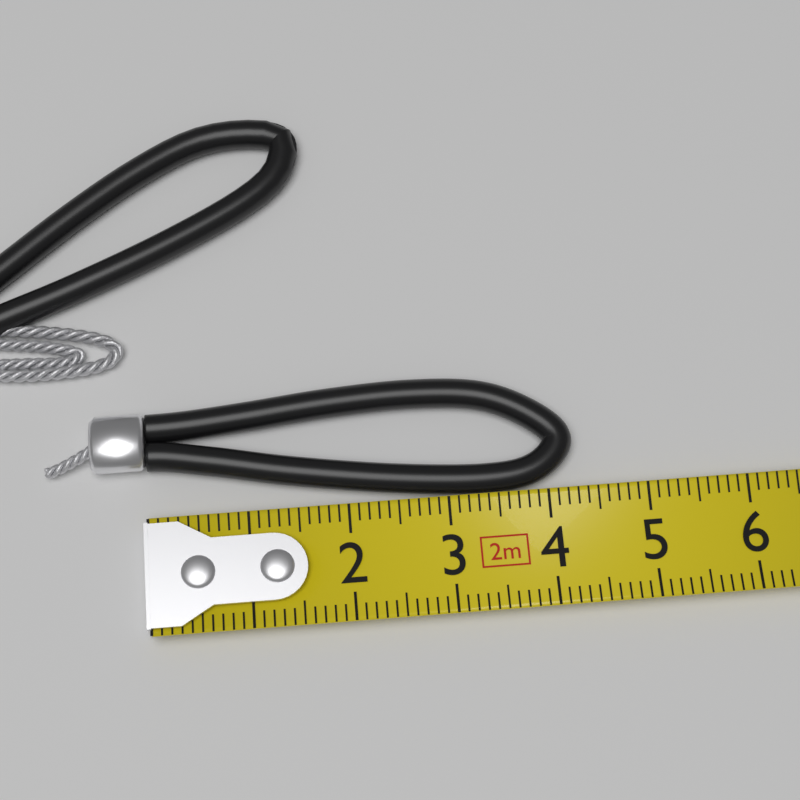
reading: 4.3 cm
